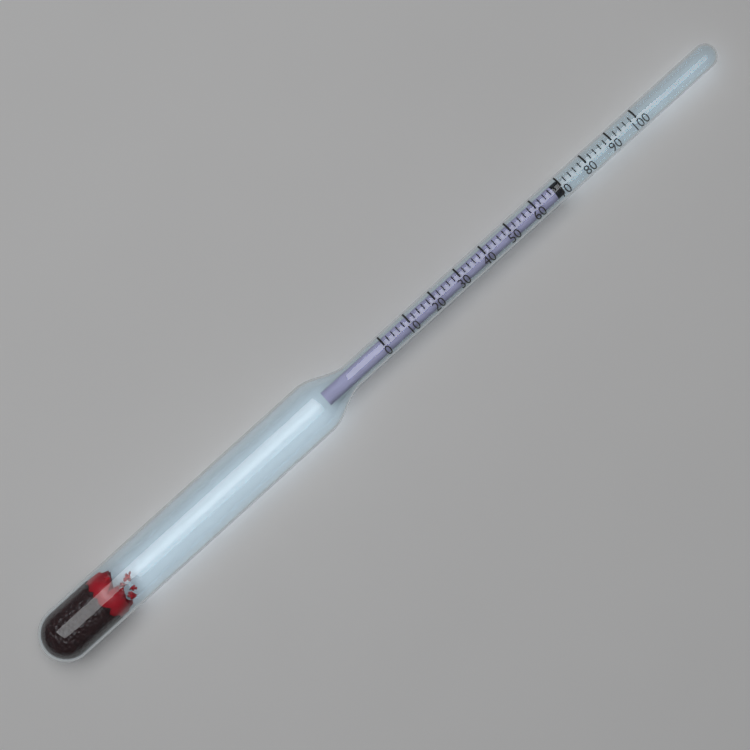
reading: 70 (no unit)
